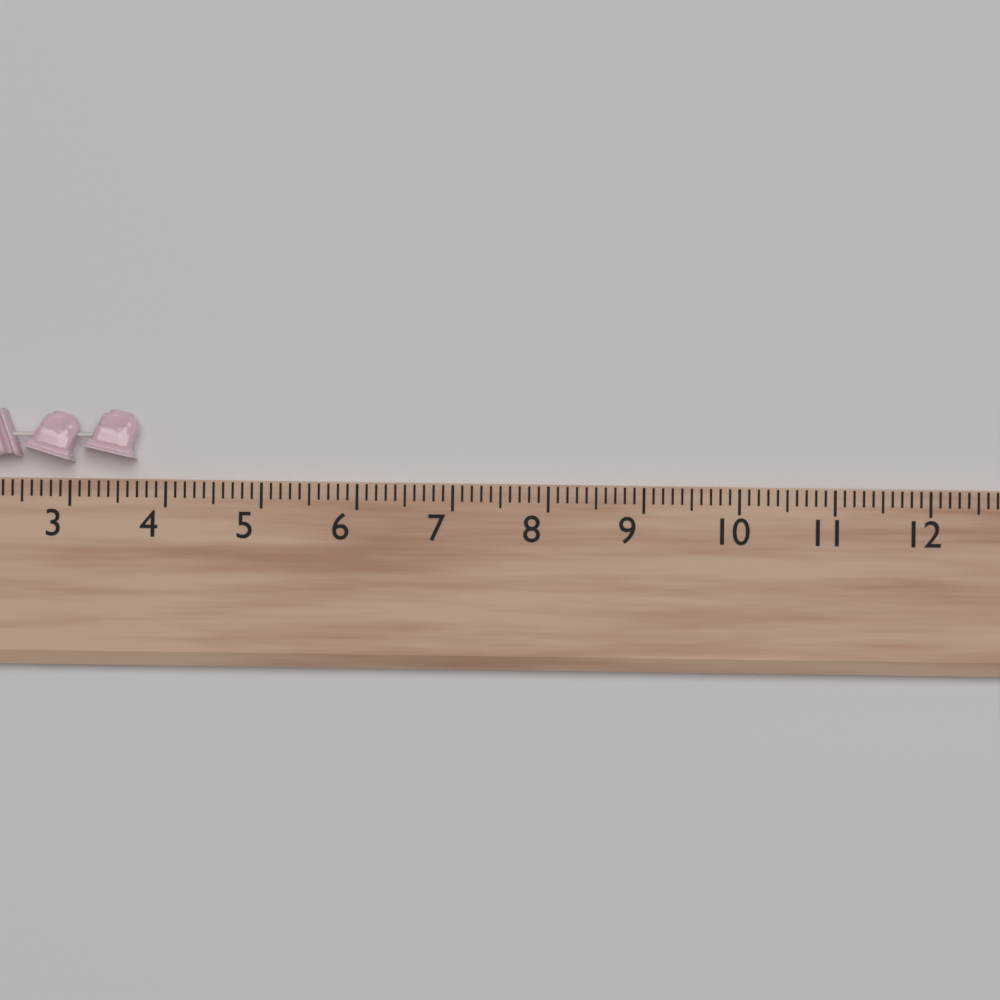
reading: 3.7 (no unit)
